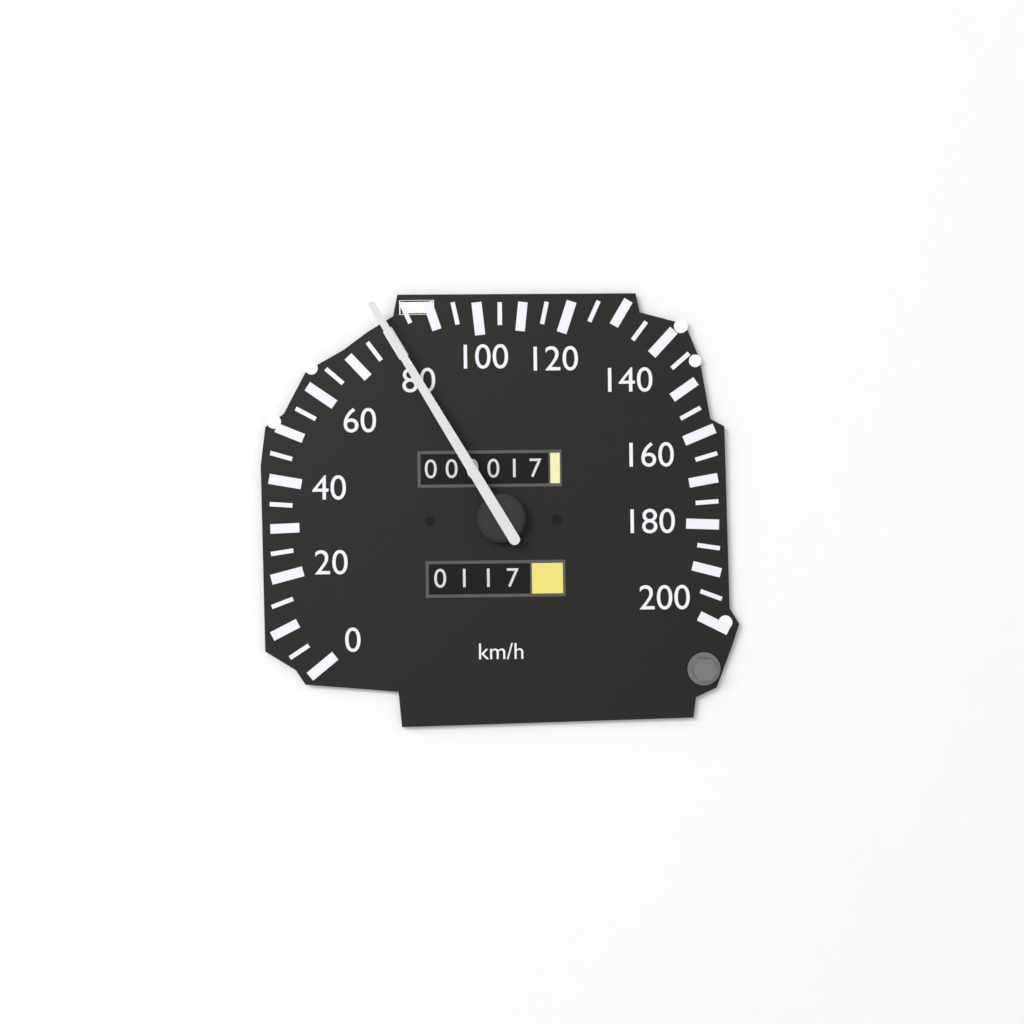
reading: 80 km/h
